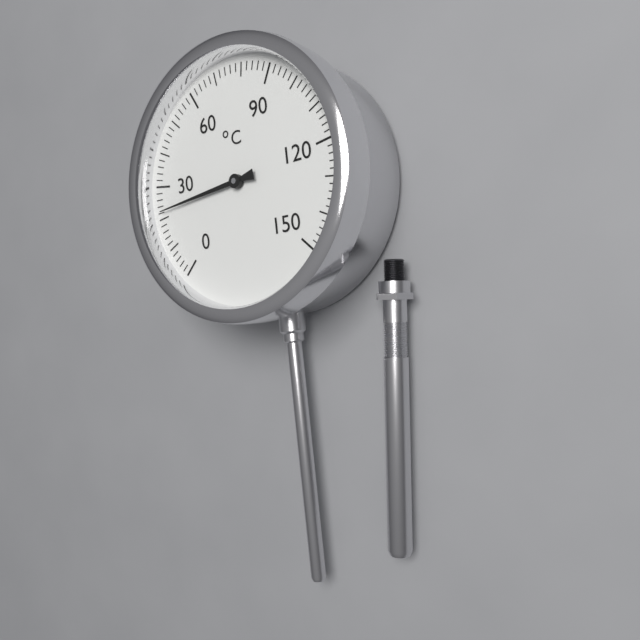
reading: 22 °C
